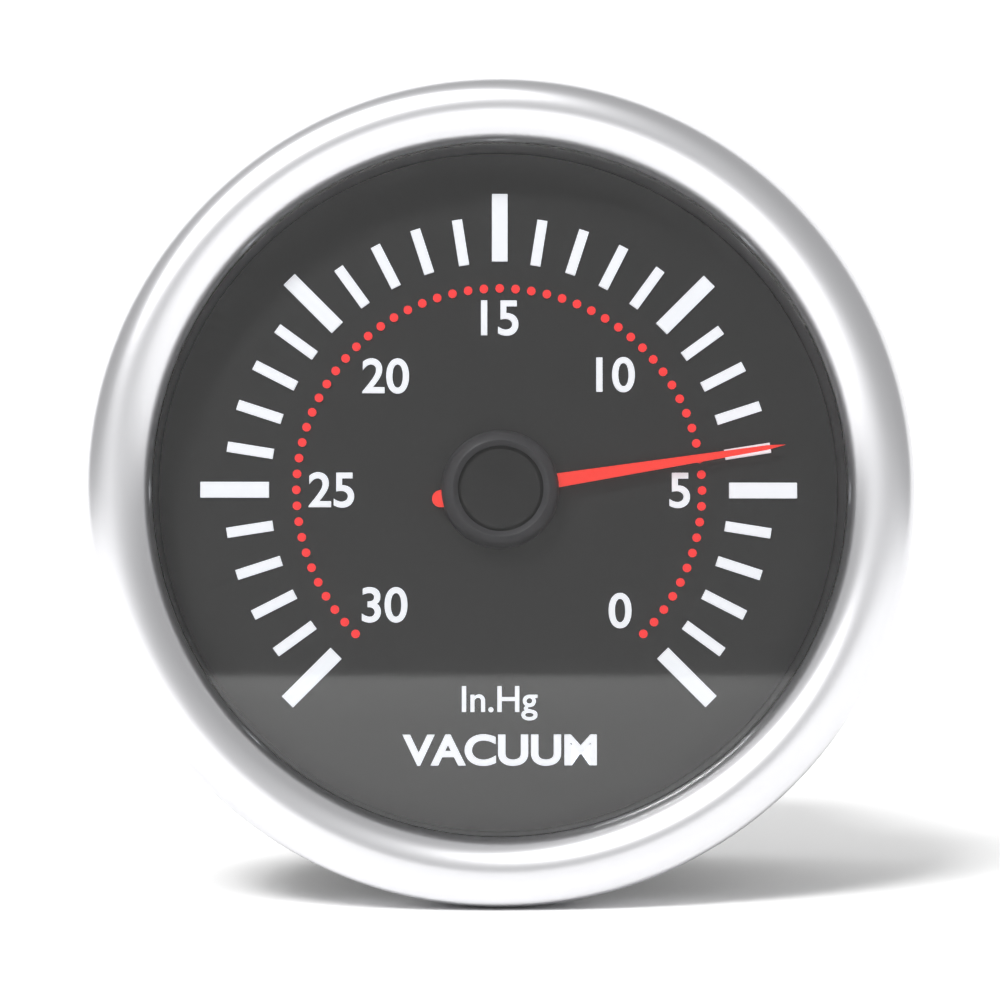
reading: 6 inHg
